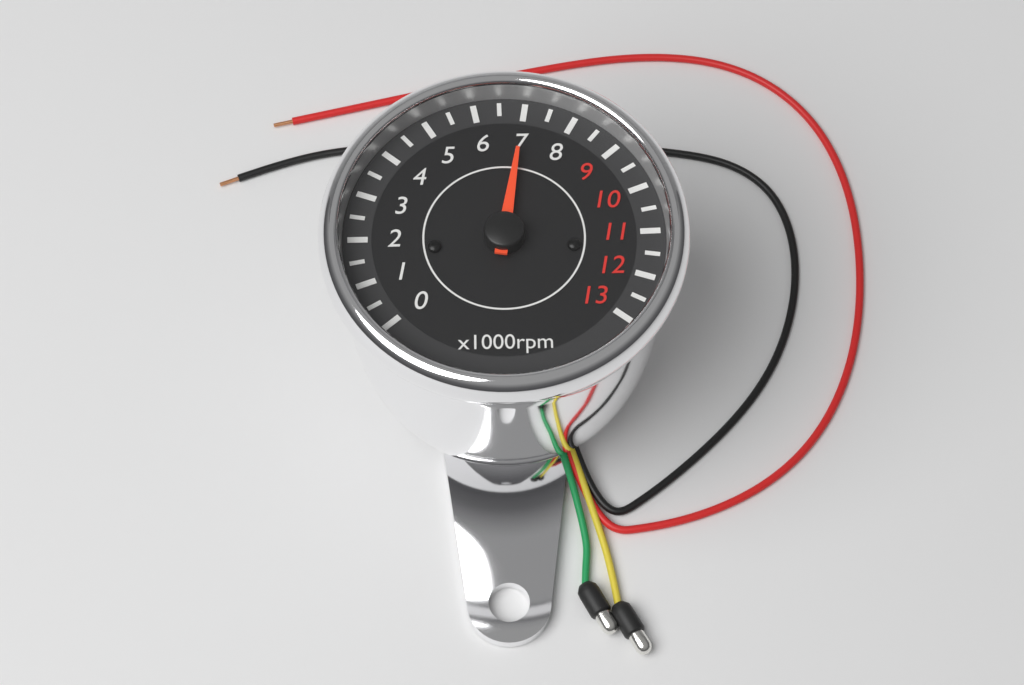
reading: 7000 rpm
